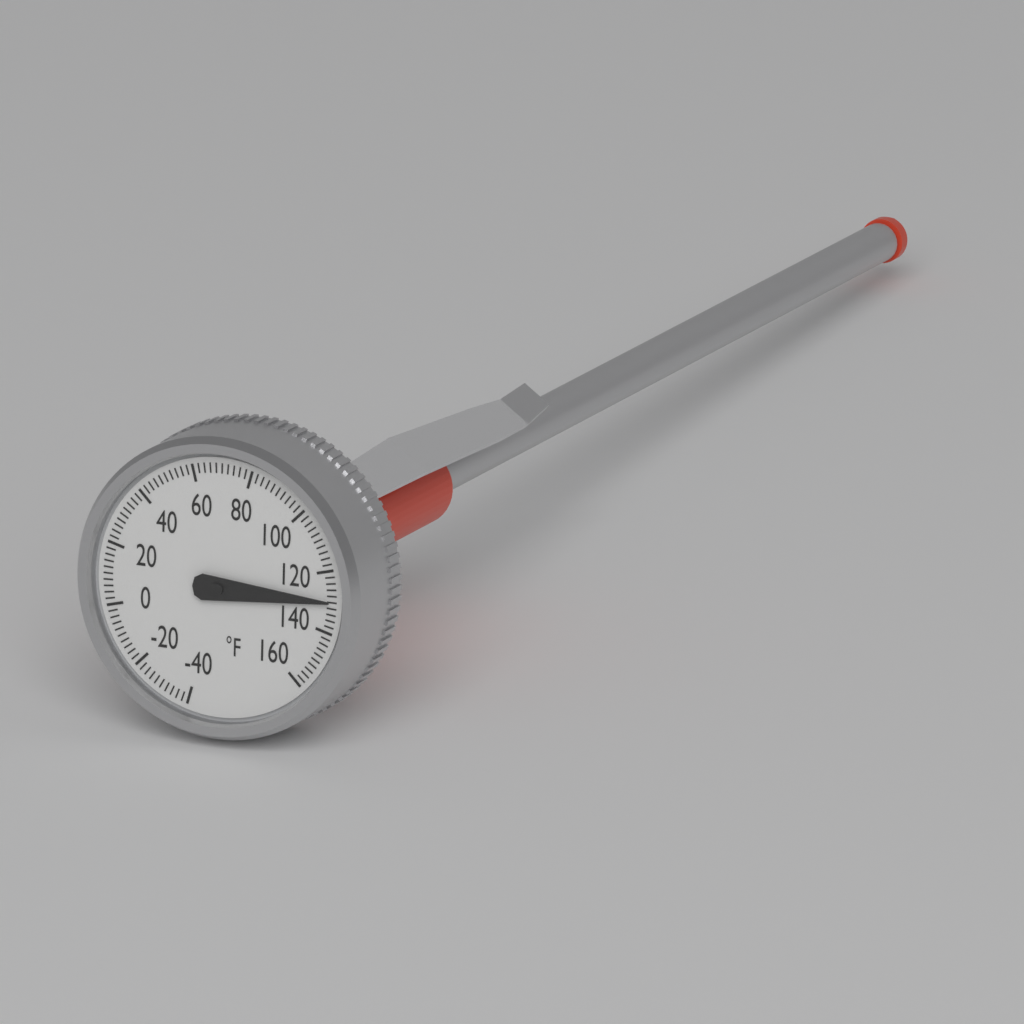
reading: 130 °F
